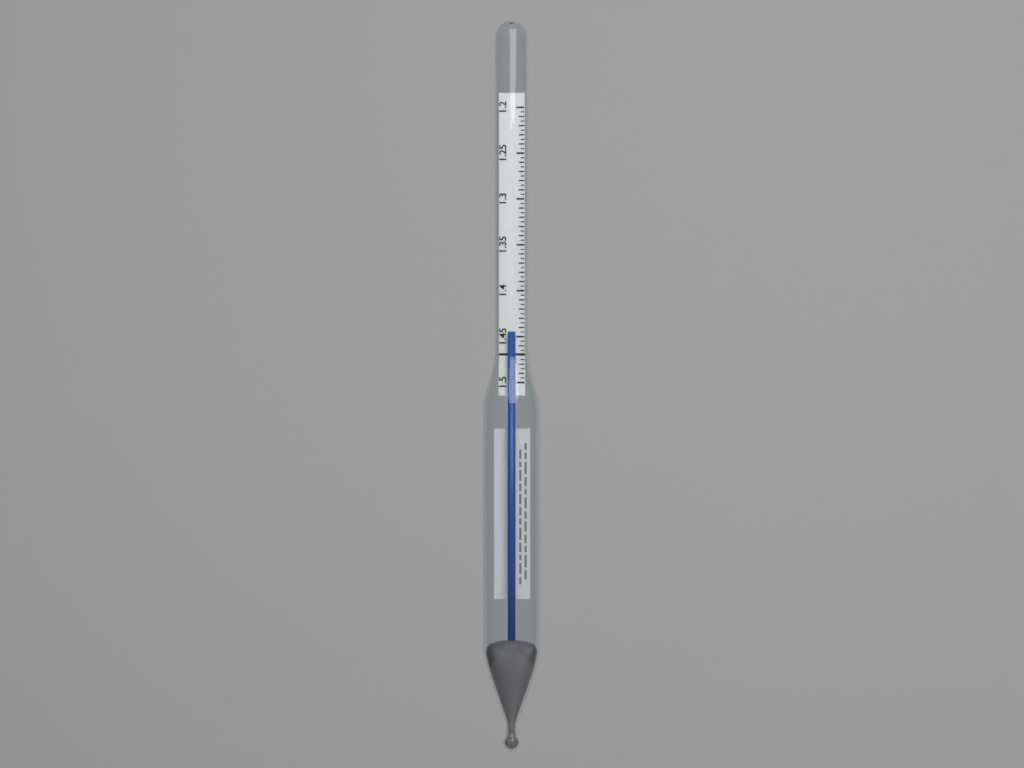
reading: 1.445 (no unit)
